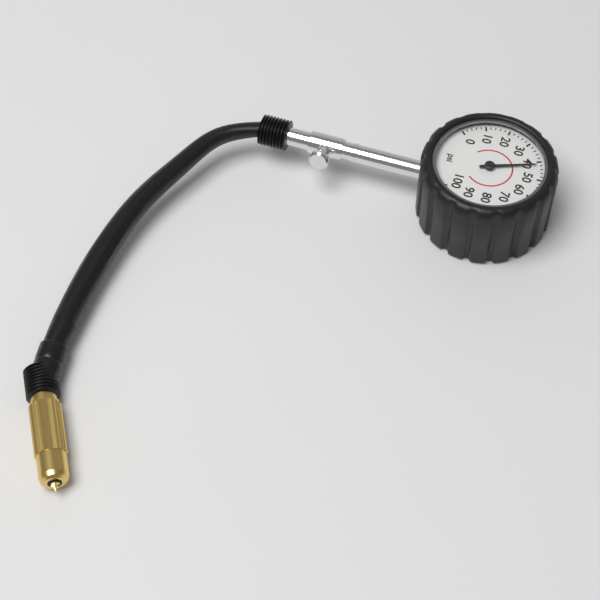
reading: 42 psi
